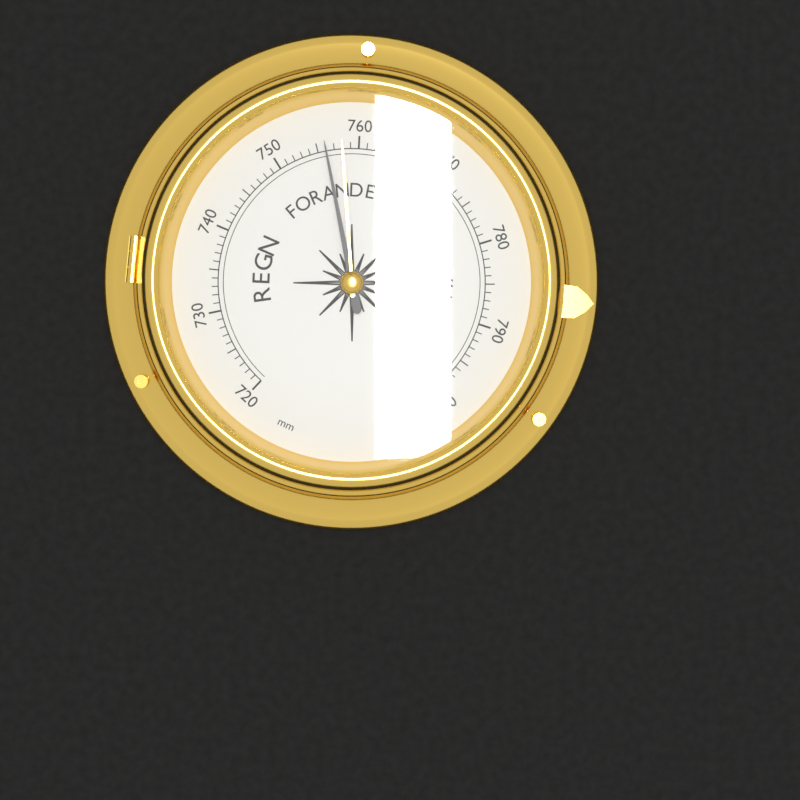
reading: 756 mm
